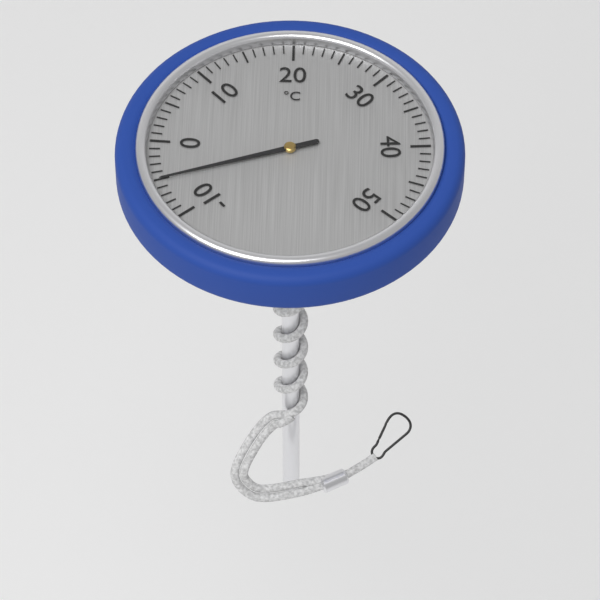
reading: -5 °C
